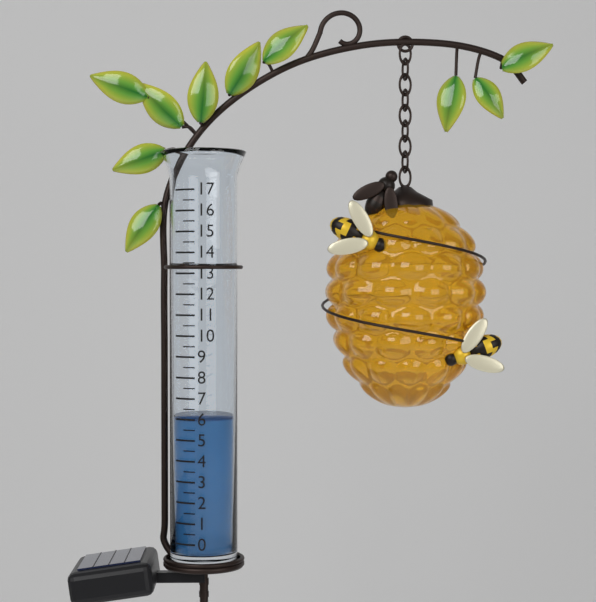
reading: 6.0 (no unit)
